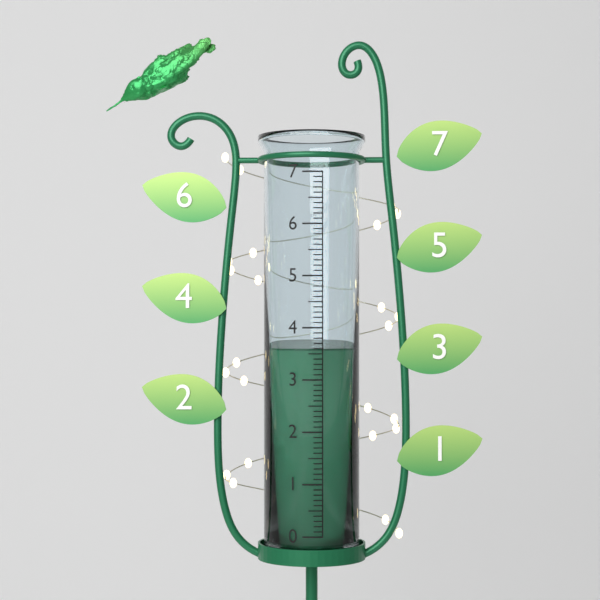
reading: 3.6 (no unit)
